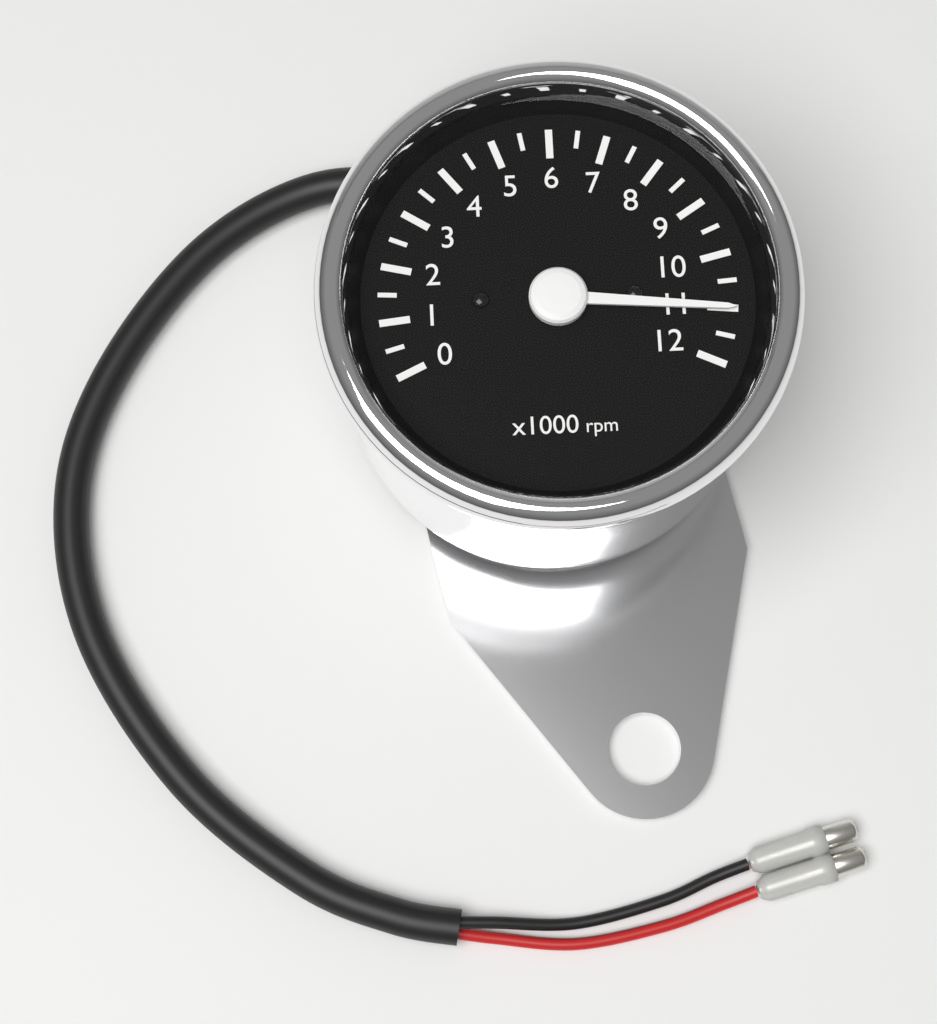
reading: 11000 rpm
